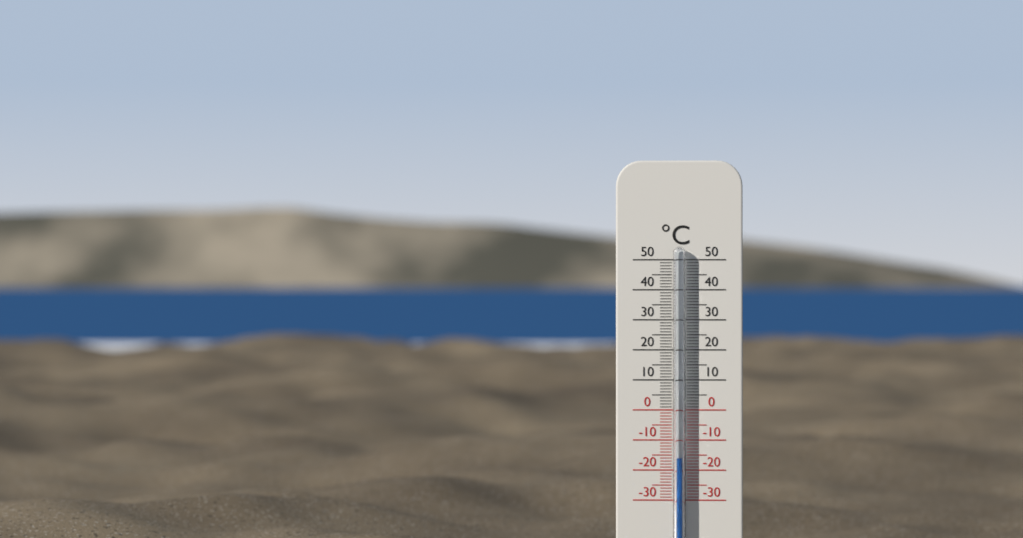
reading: -16 °C
